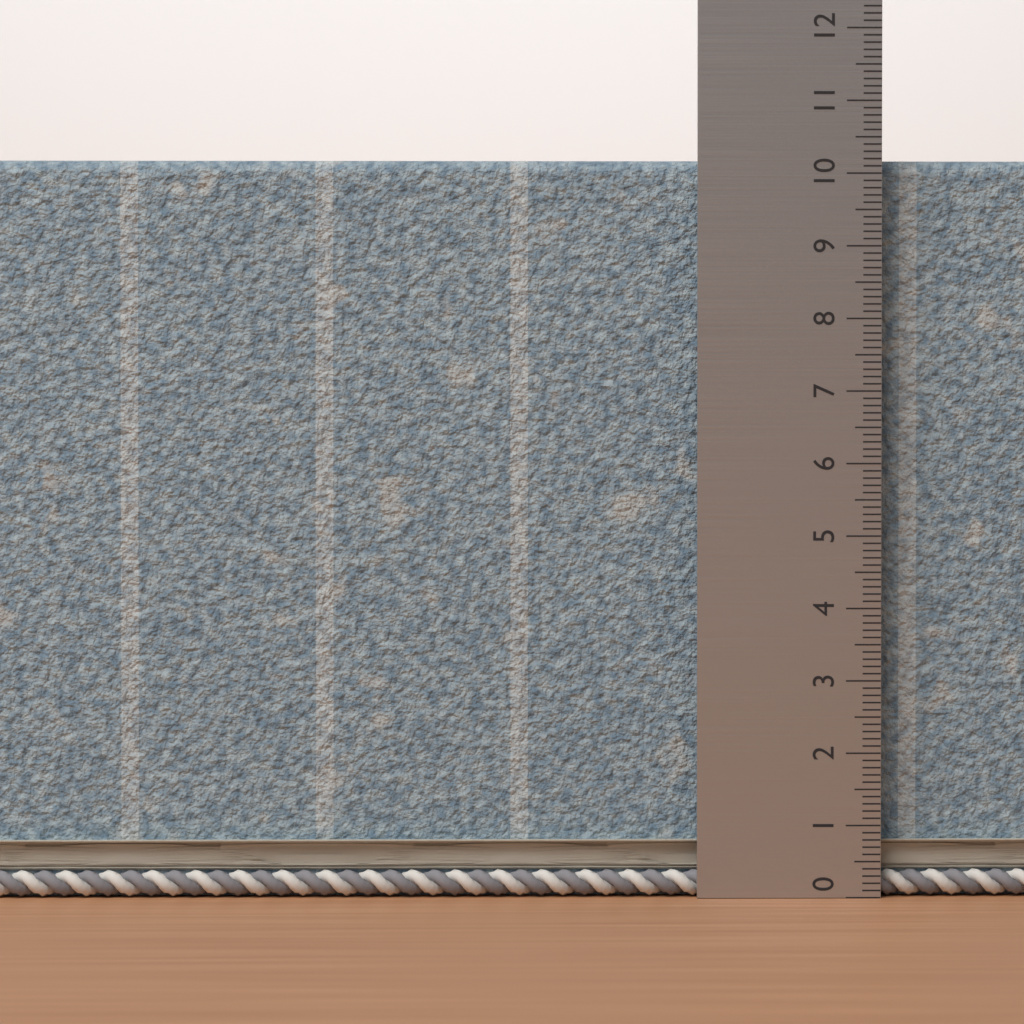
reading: 10.2 (no unit)
